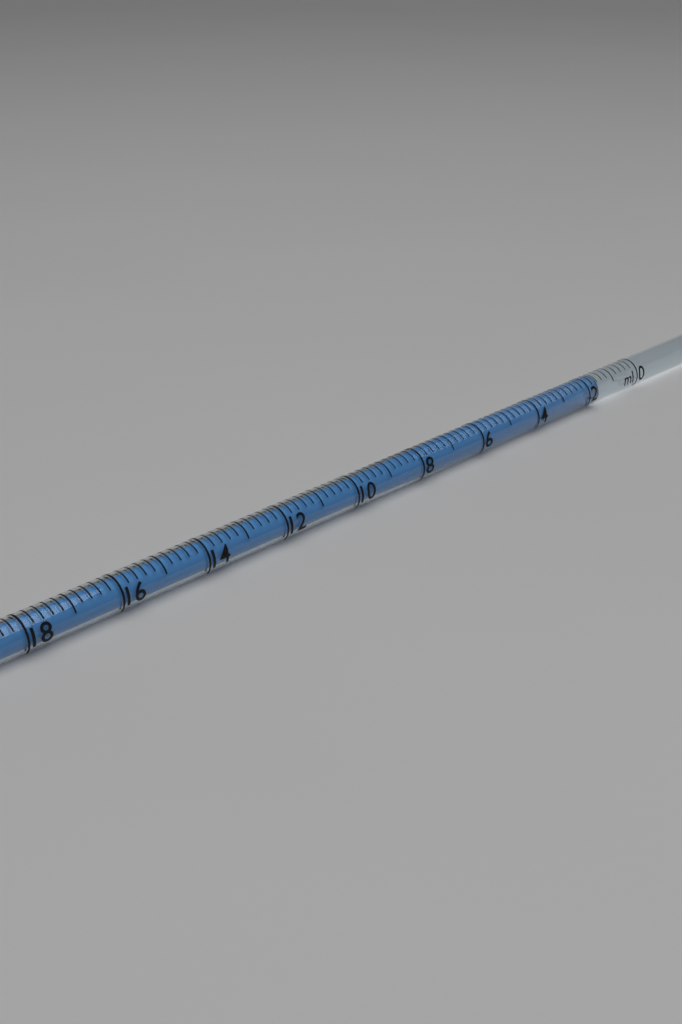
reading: 1.6 ml
